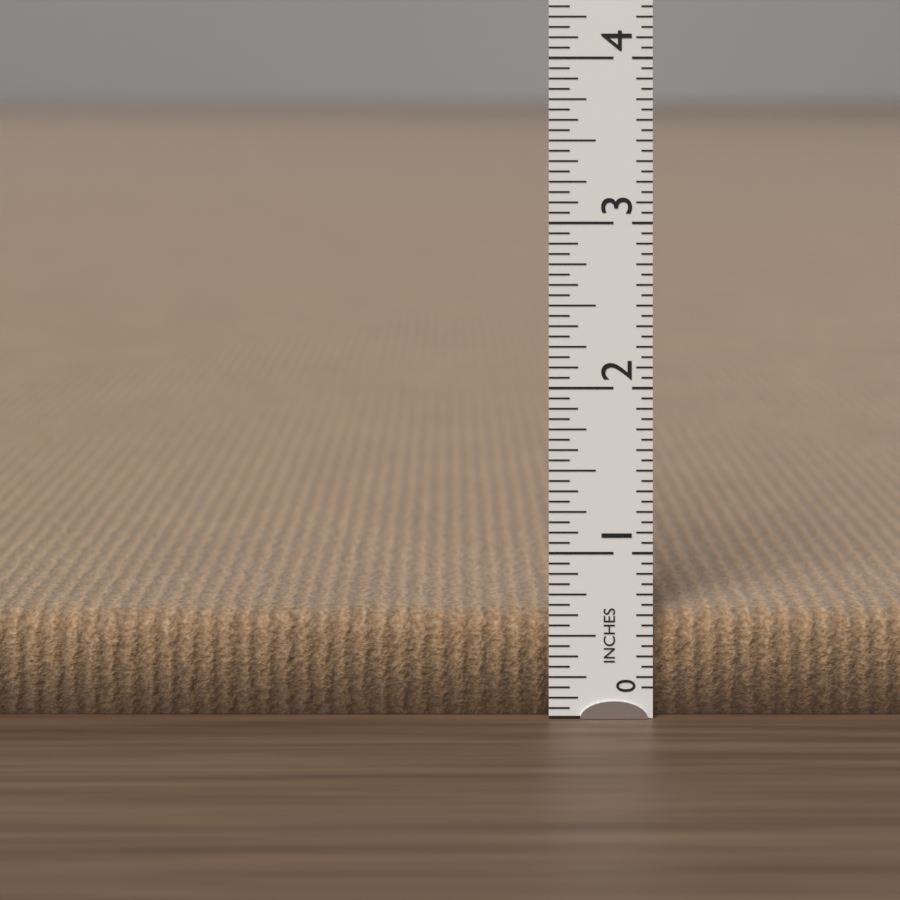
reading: 0.6250 in
